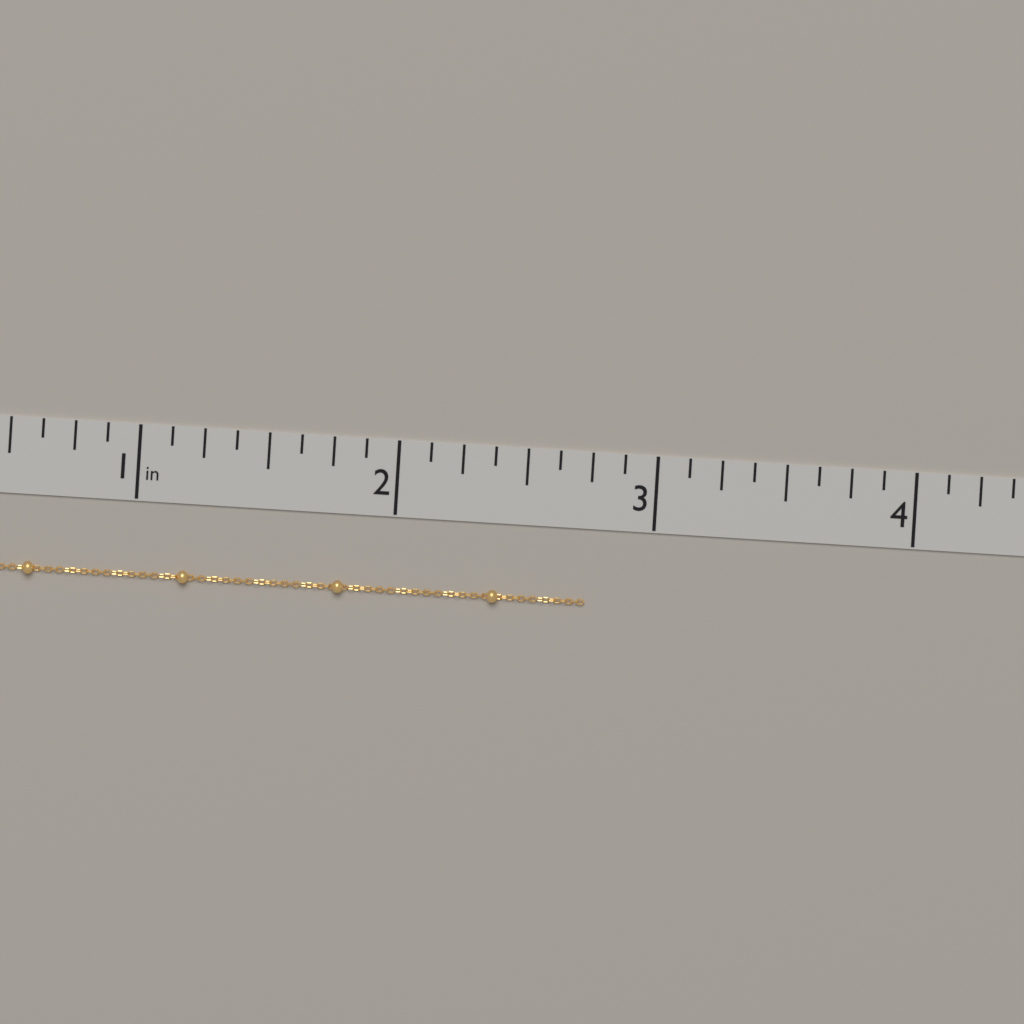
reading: 2.750 in
